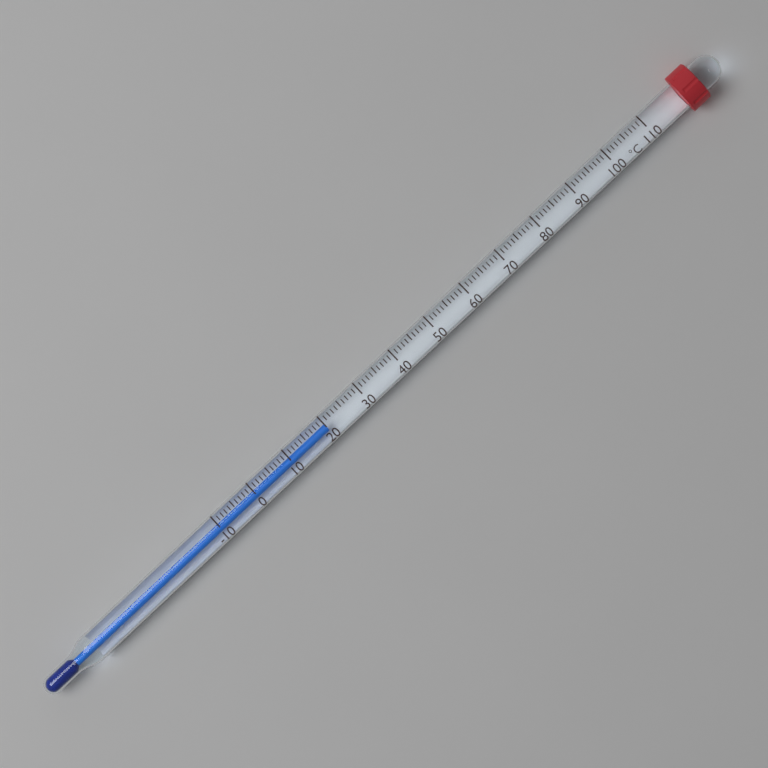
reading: 20 °C
